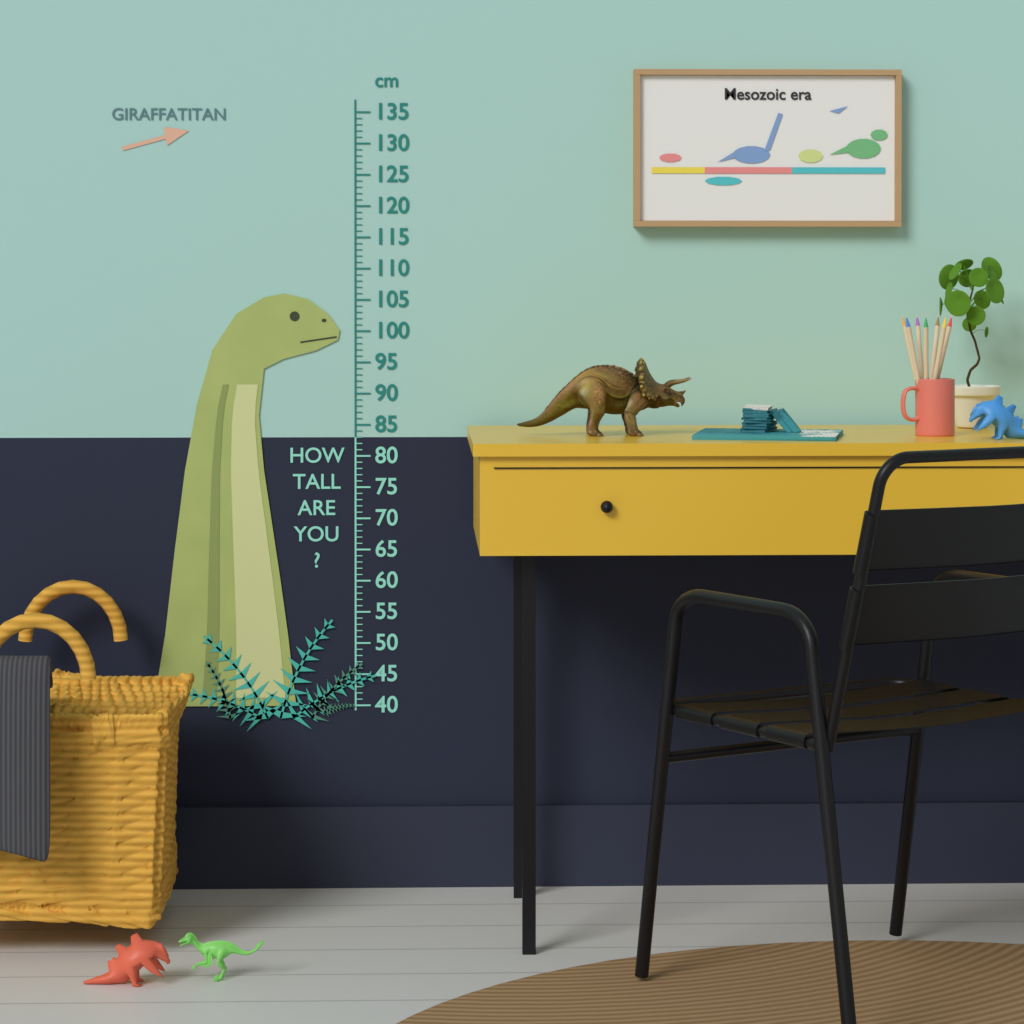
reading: 106 cm
